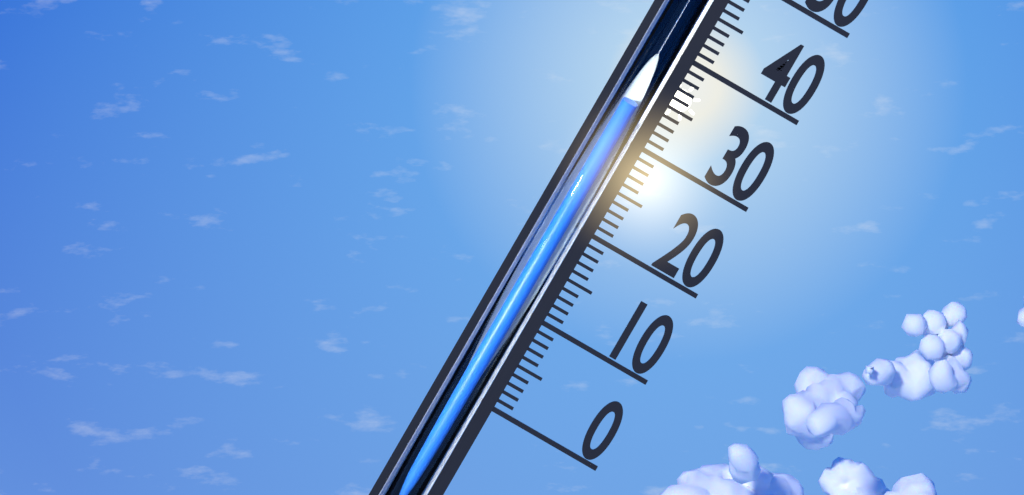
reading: 33 (no unit)
